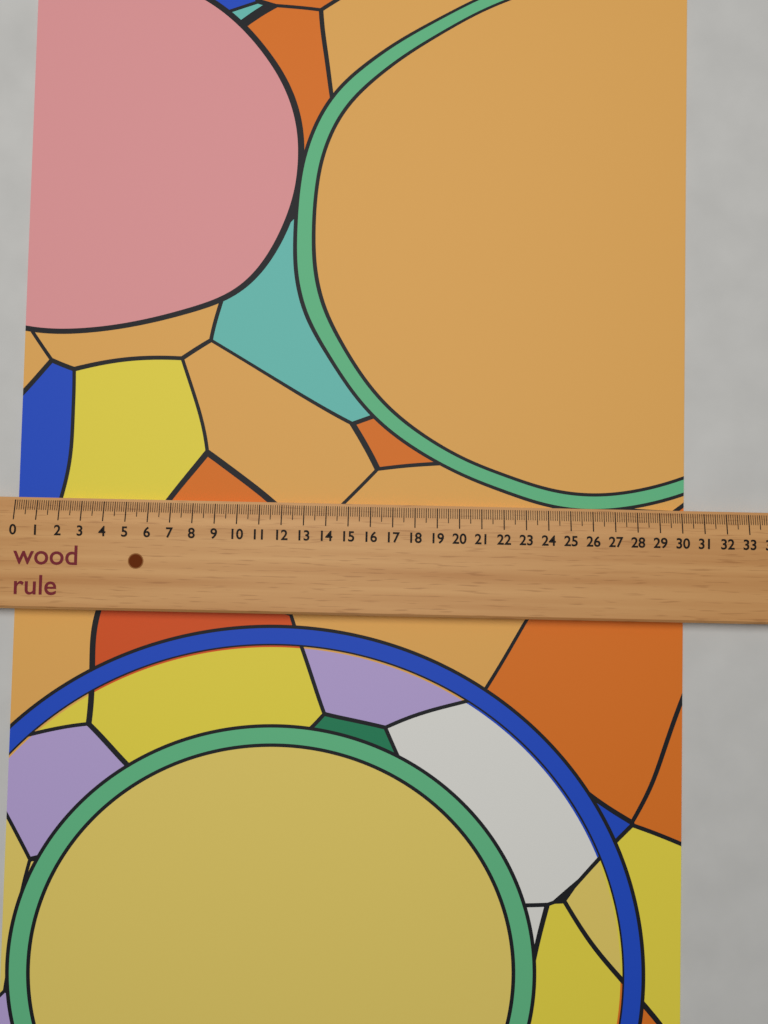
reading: 30.2 (no unit)
